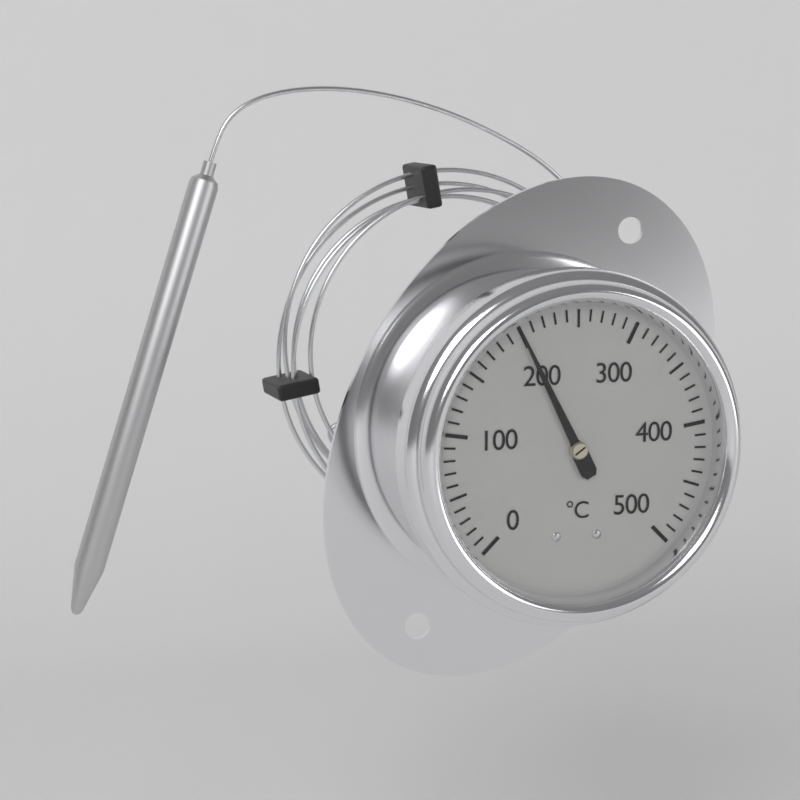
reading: 200 °C
